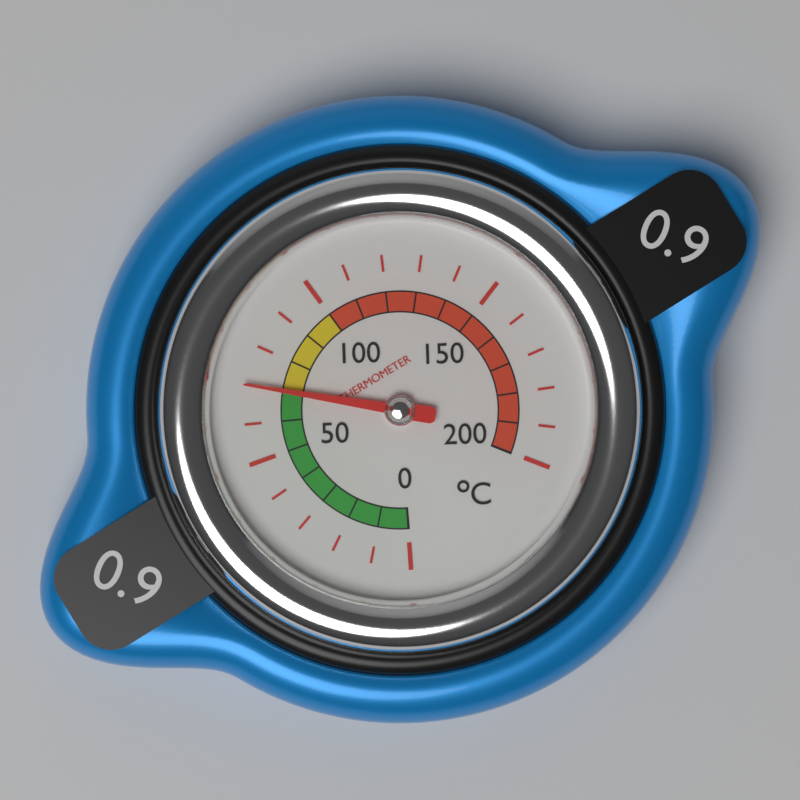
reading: 70 °C
